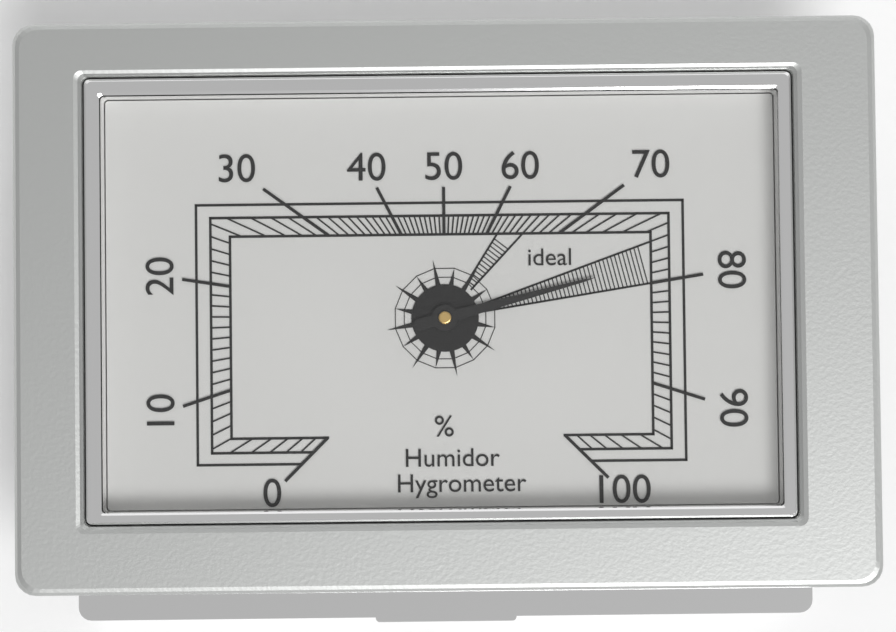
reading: 78 %
